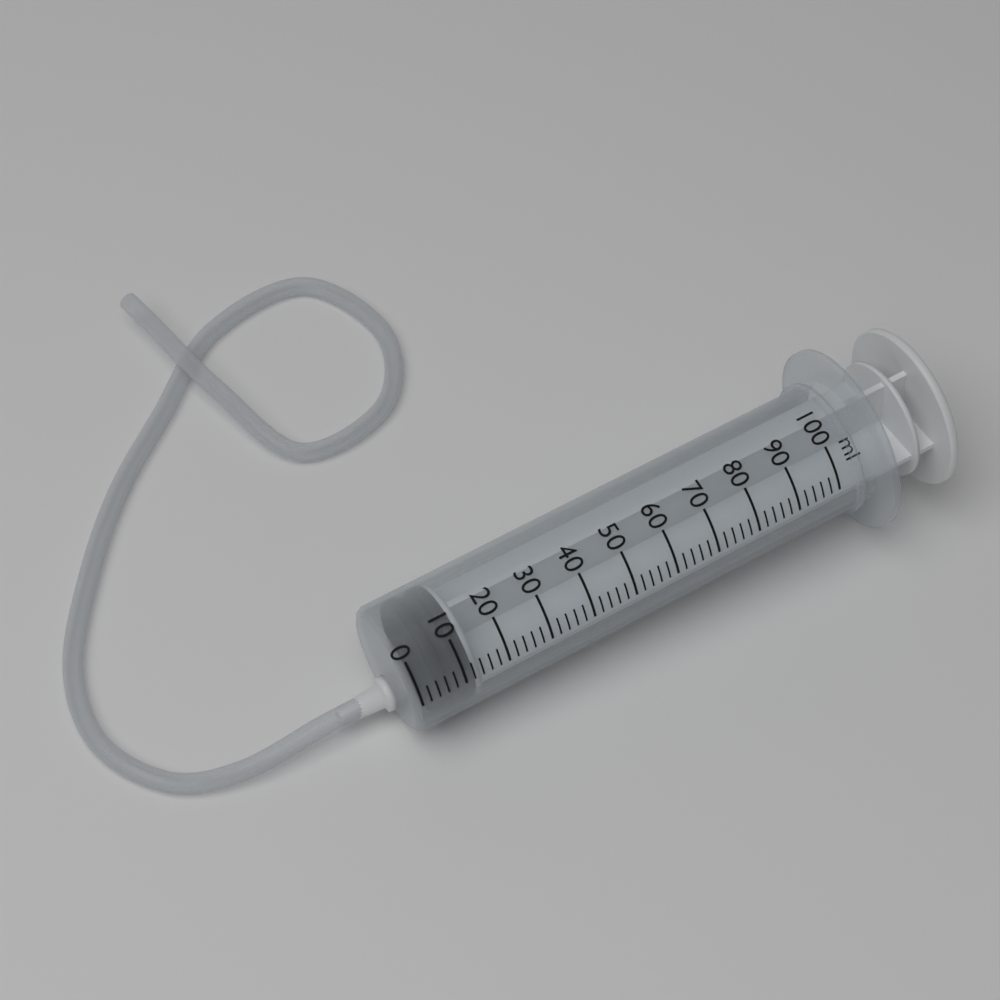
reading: 4 ml
